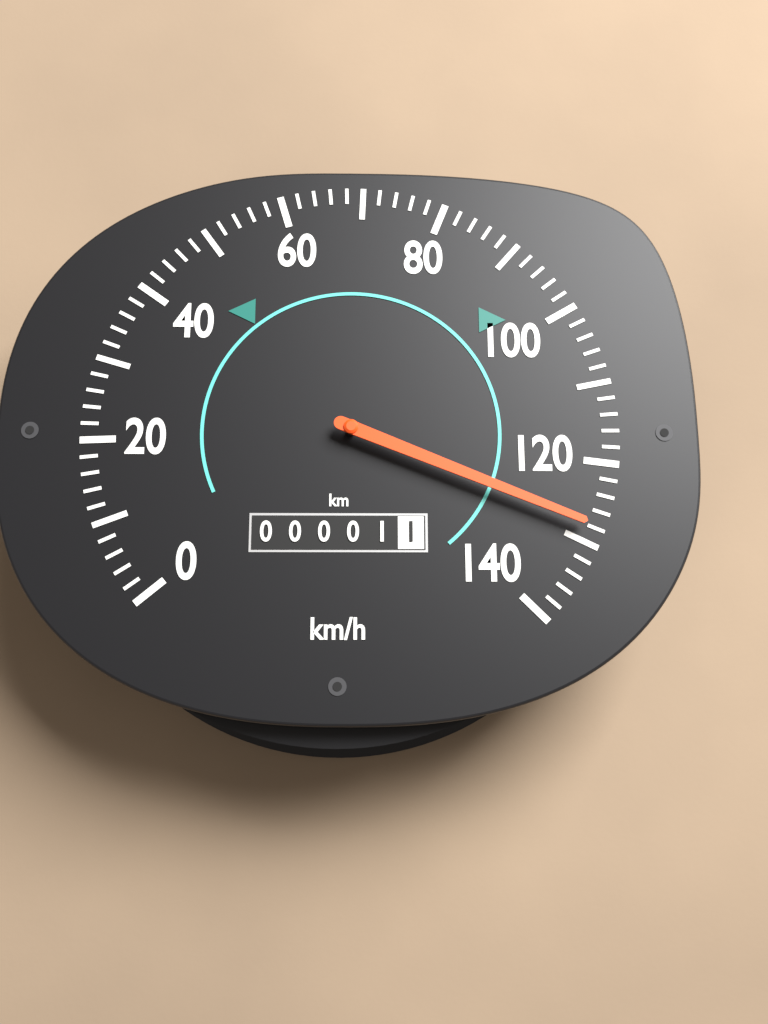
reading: 128 km/h
